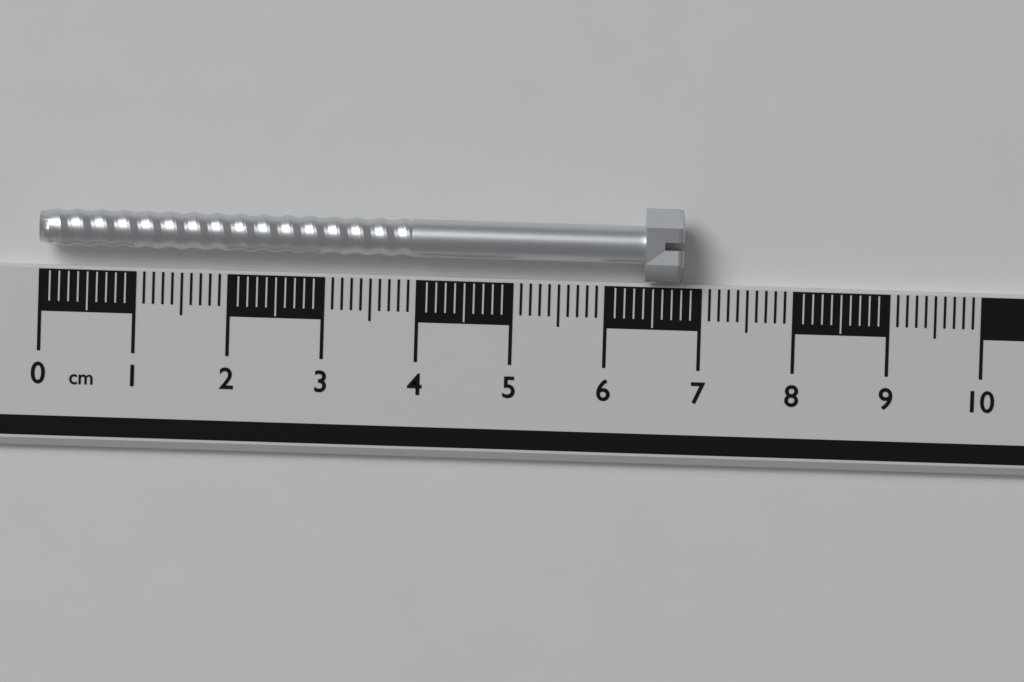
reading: 6.8 cm
